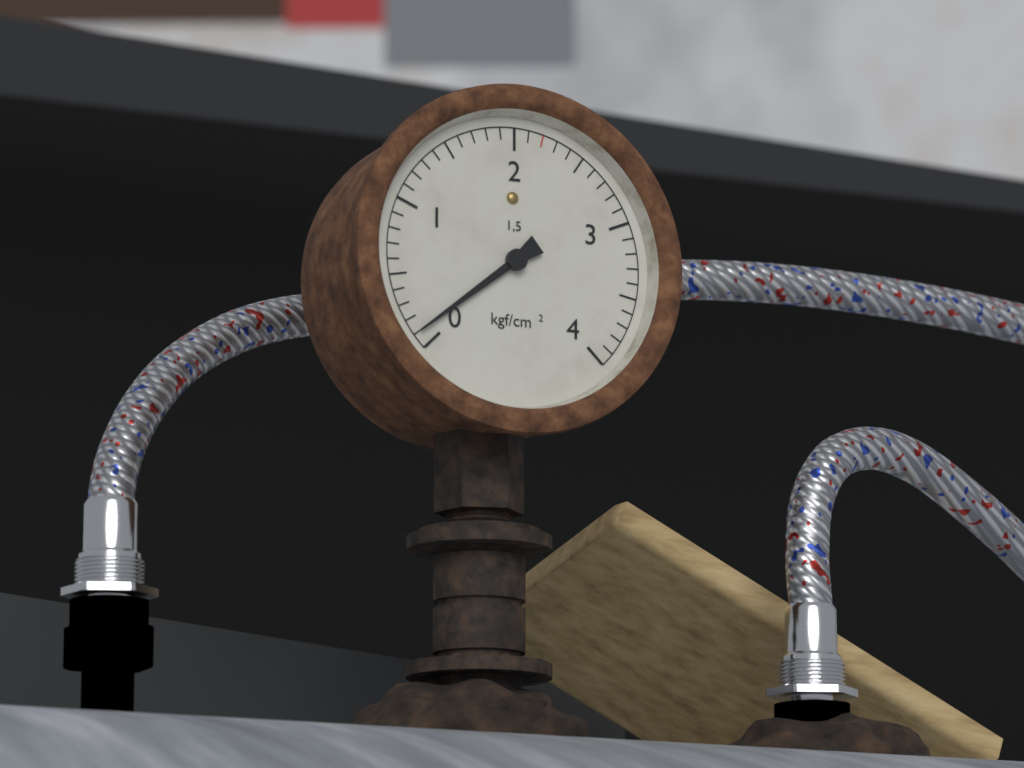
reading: 0.1 kgf/cm²
